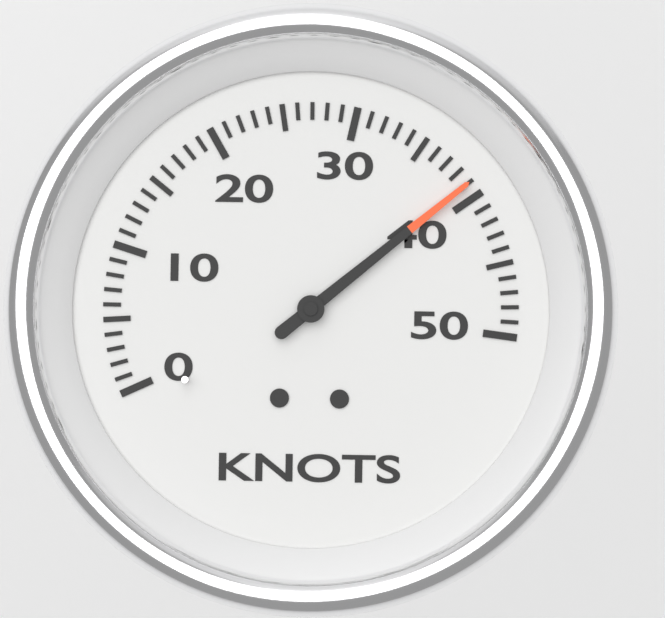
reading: 39 knots
